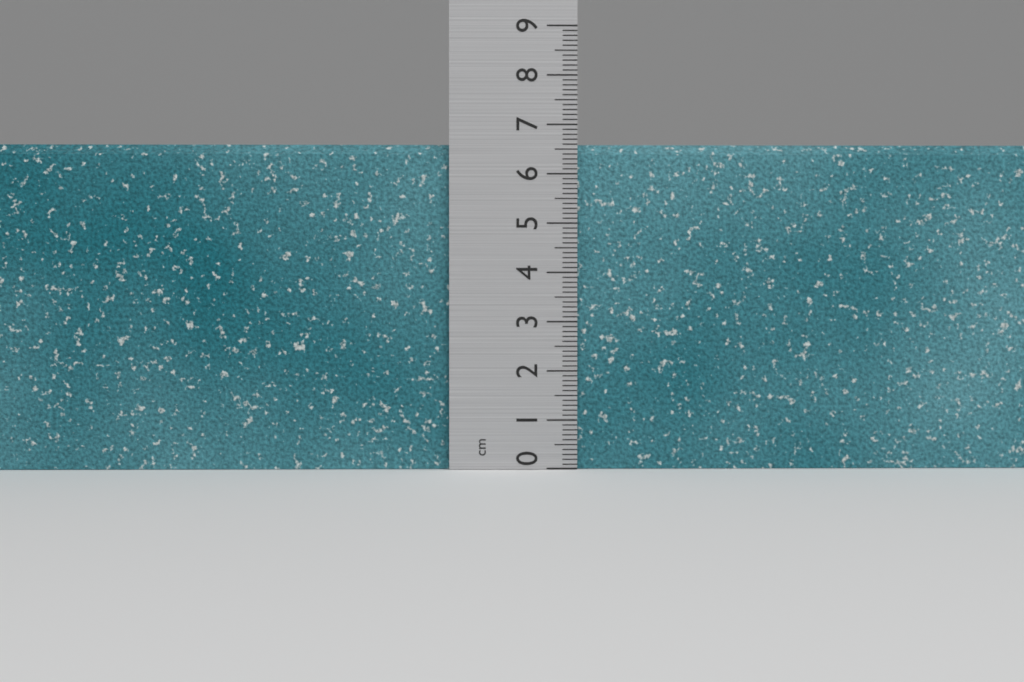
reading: 6.6 cm
